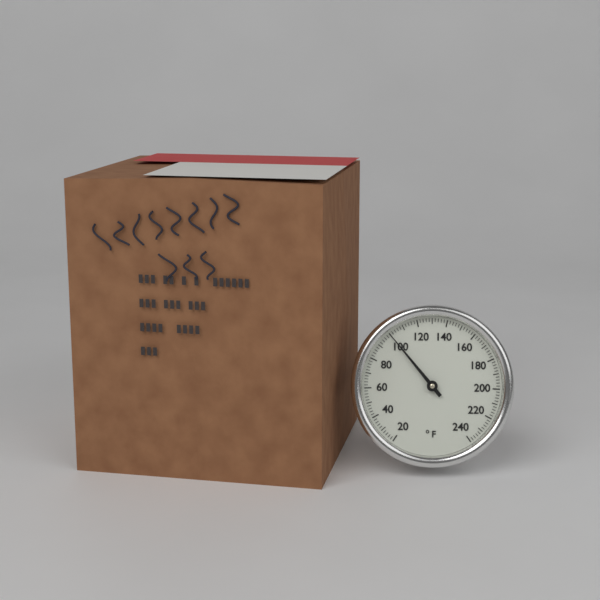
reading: 100 °F
